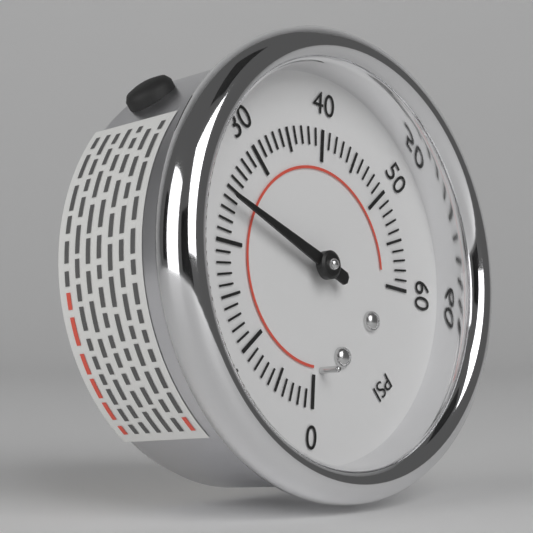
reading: 24 psi
